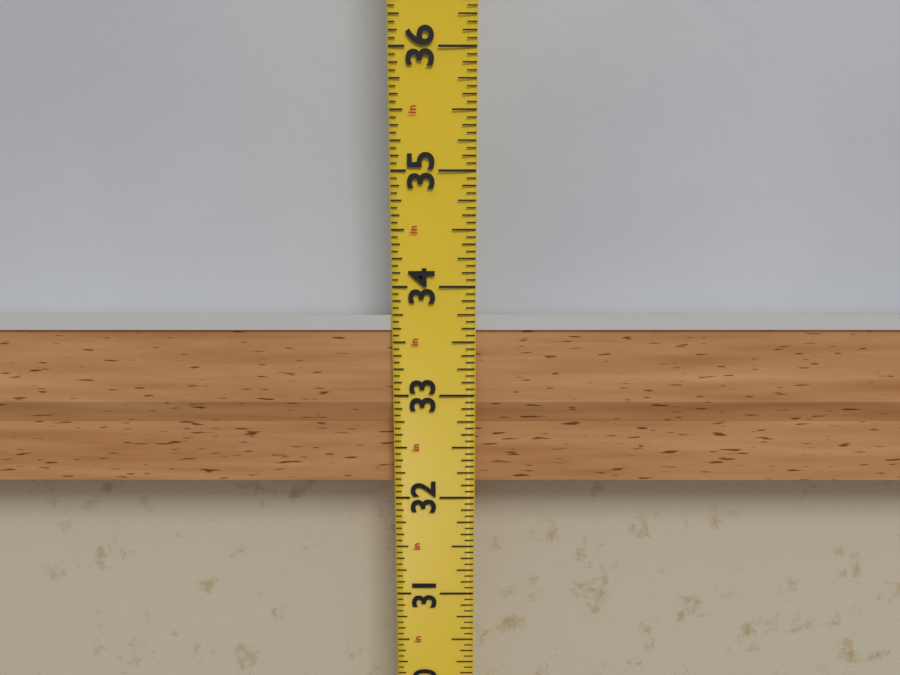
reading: 33.7500 in
